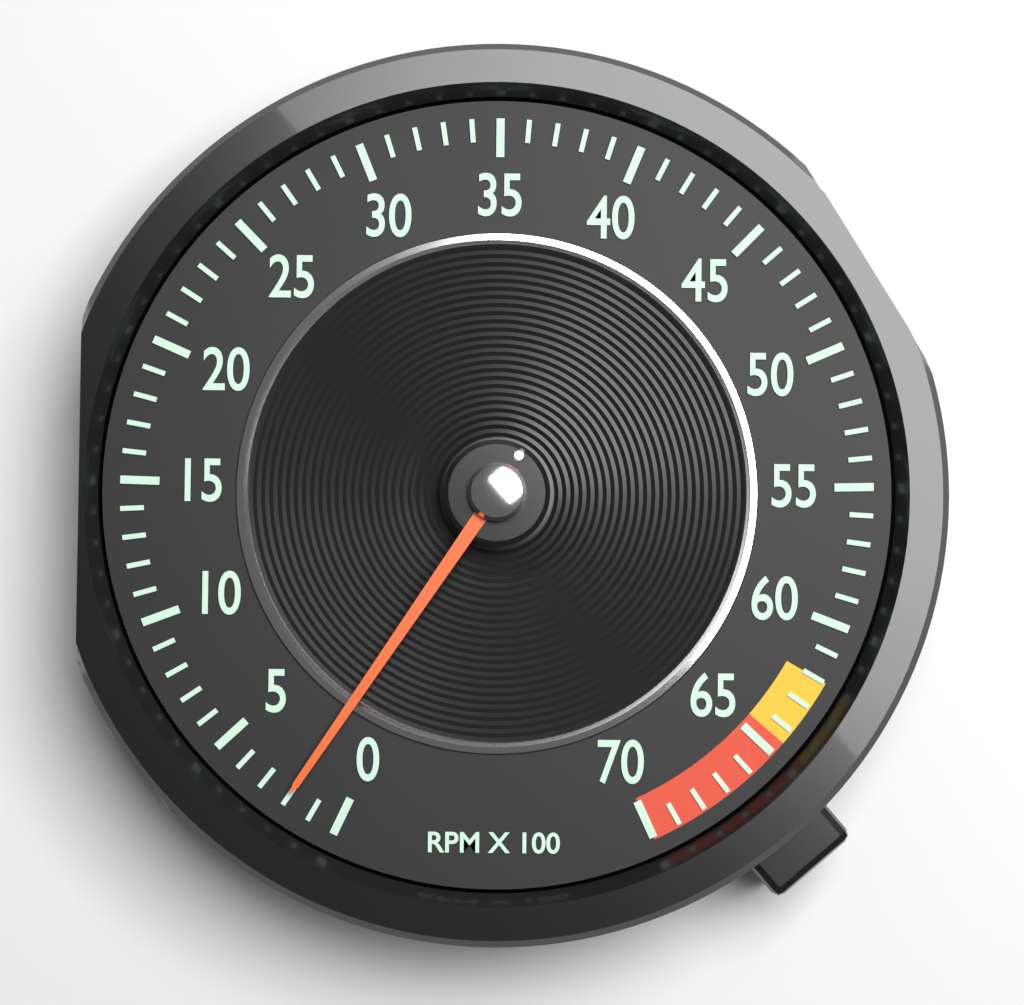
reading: 2 RPM x 100
